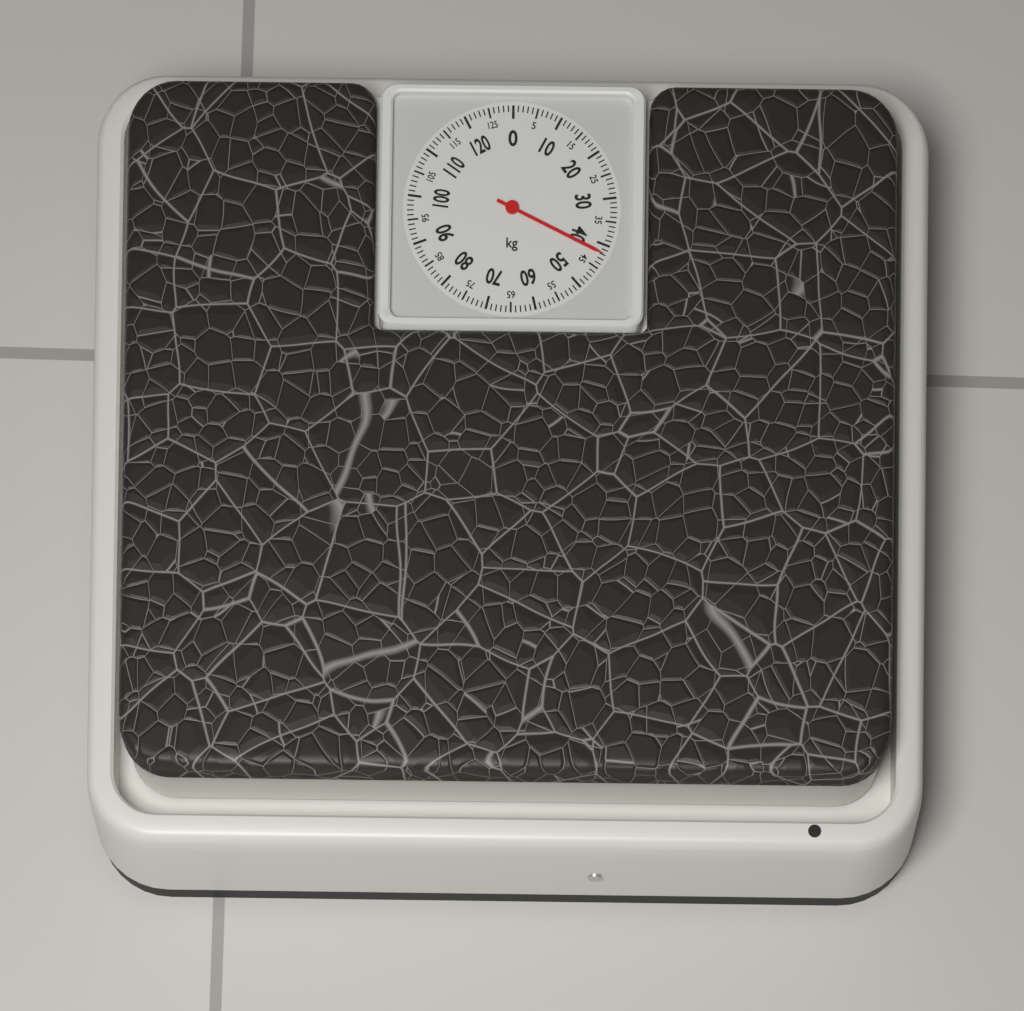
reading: 42 kg
